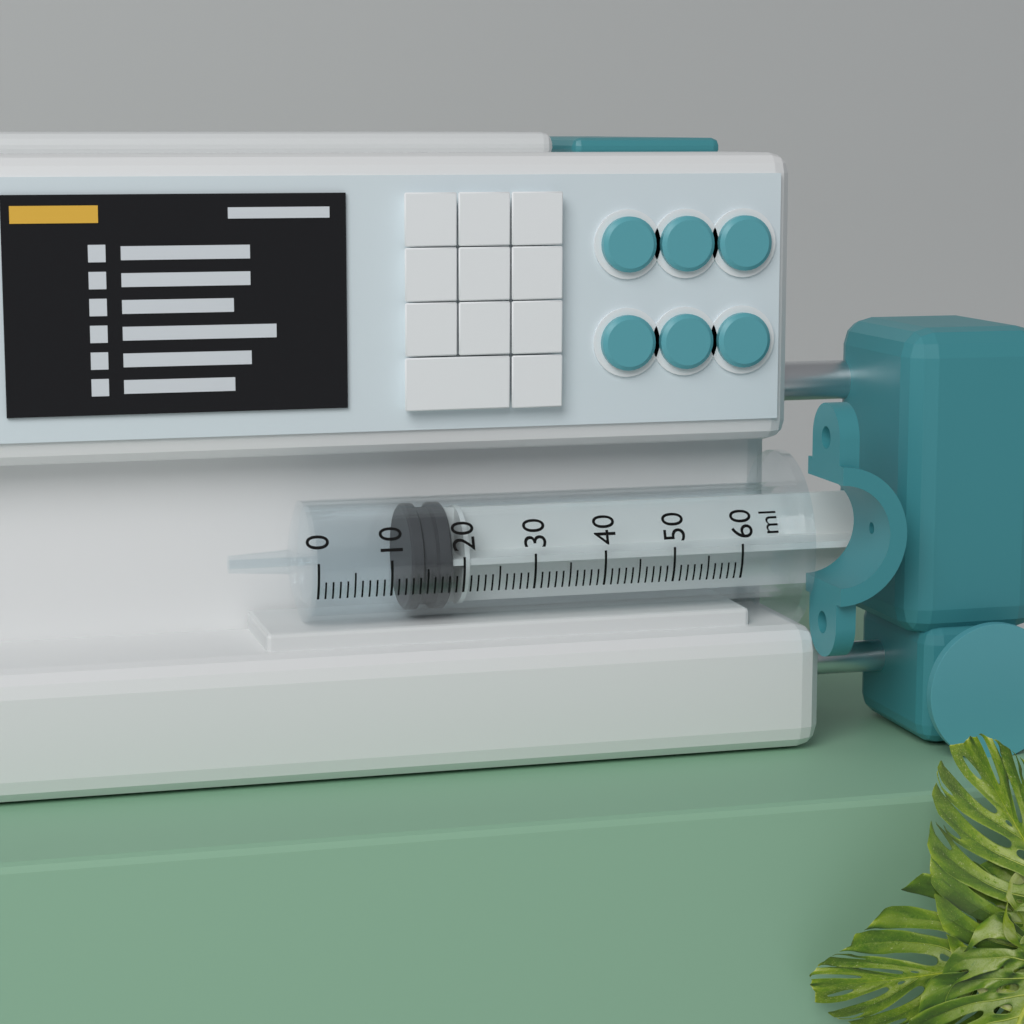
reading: 13 ml
